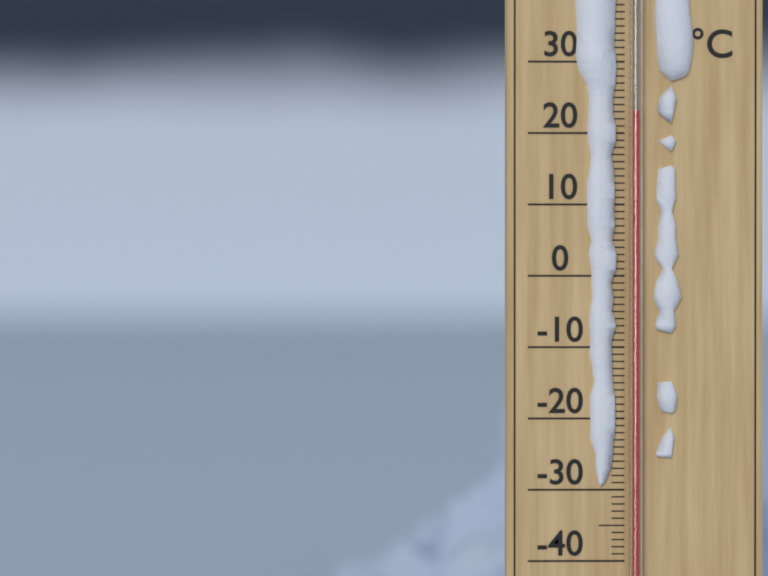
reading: 23 °C
